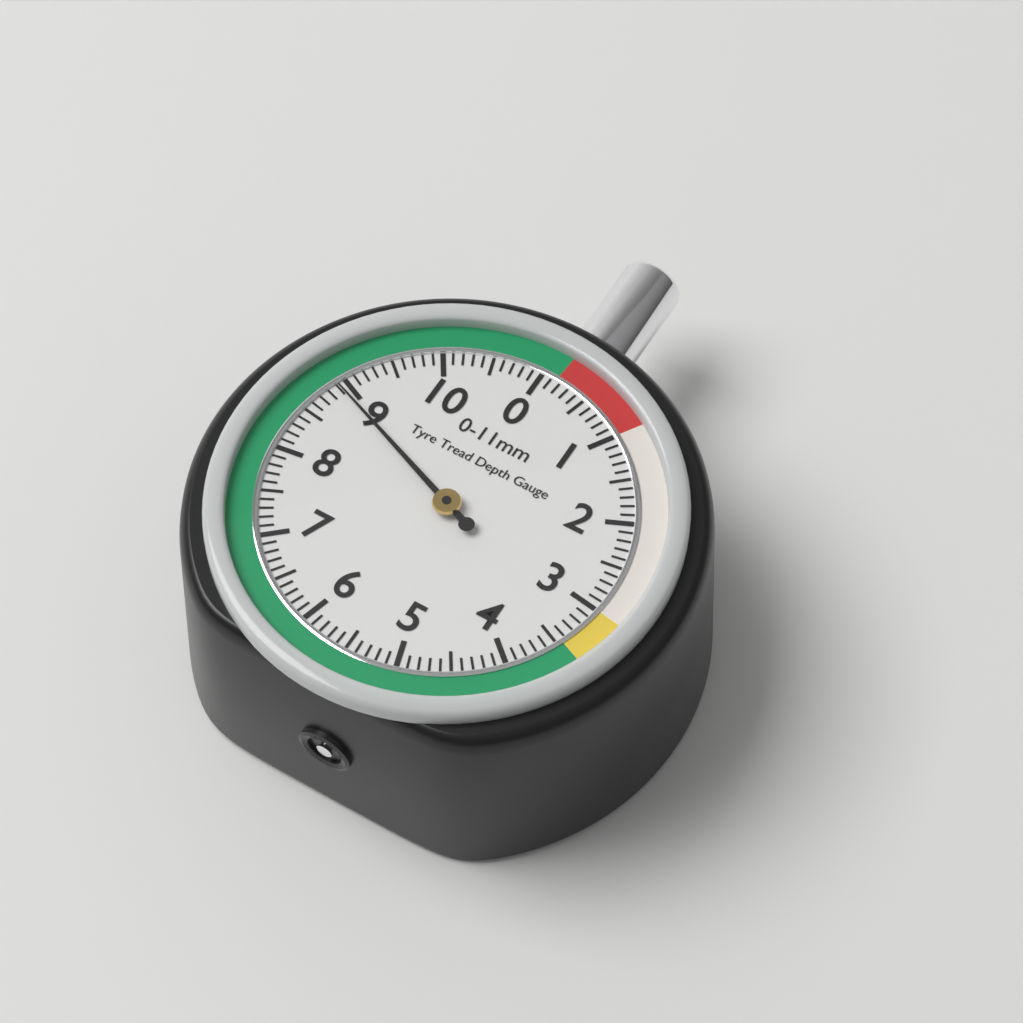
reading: 8.9 mm
